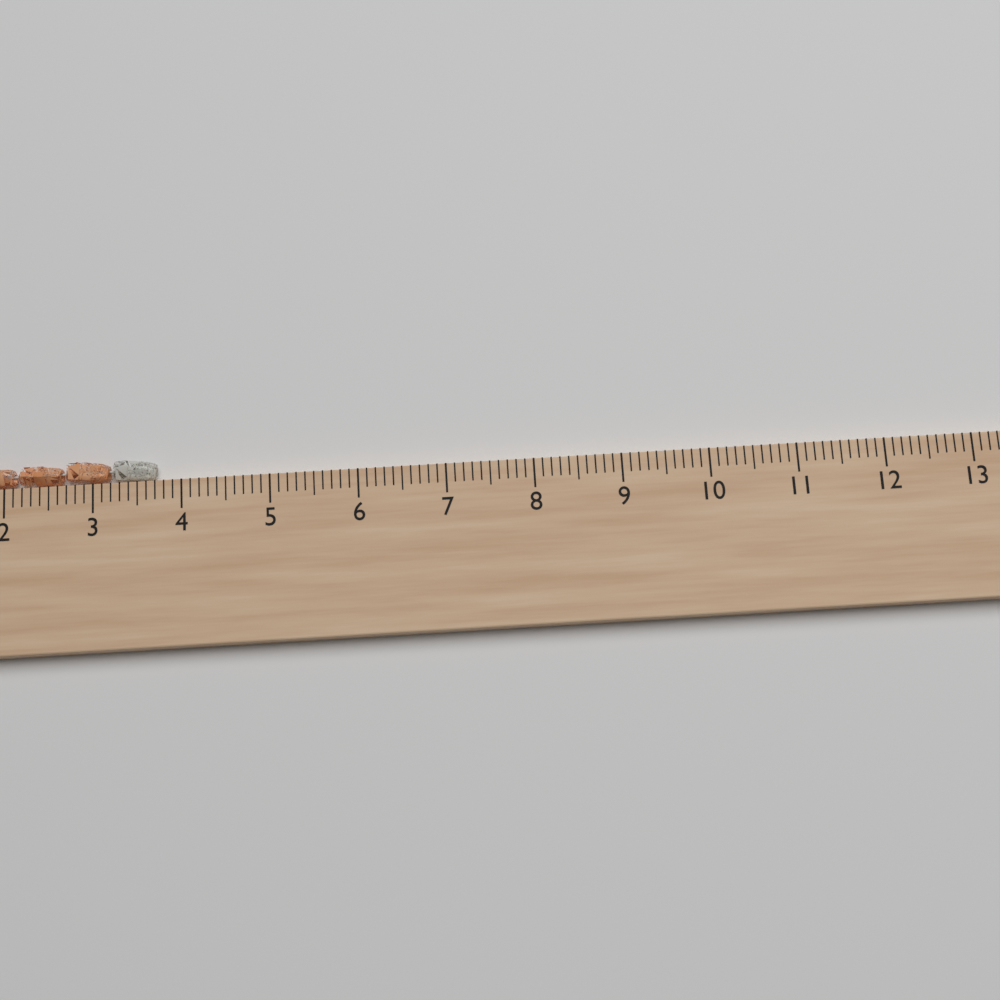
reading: 3.7 cm
